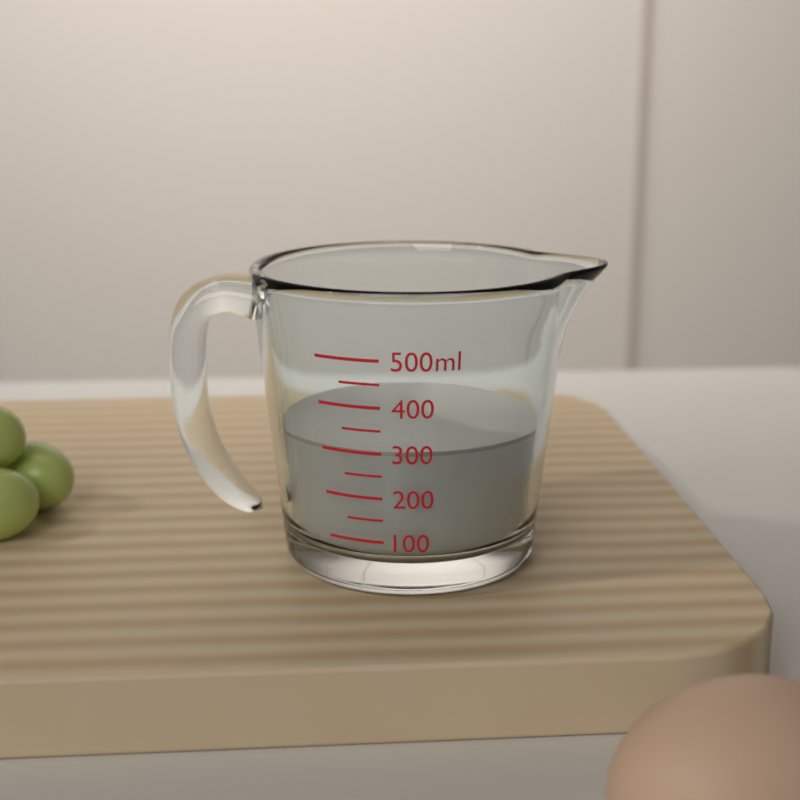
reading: 300 ml
